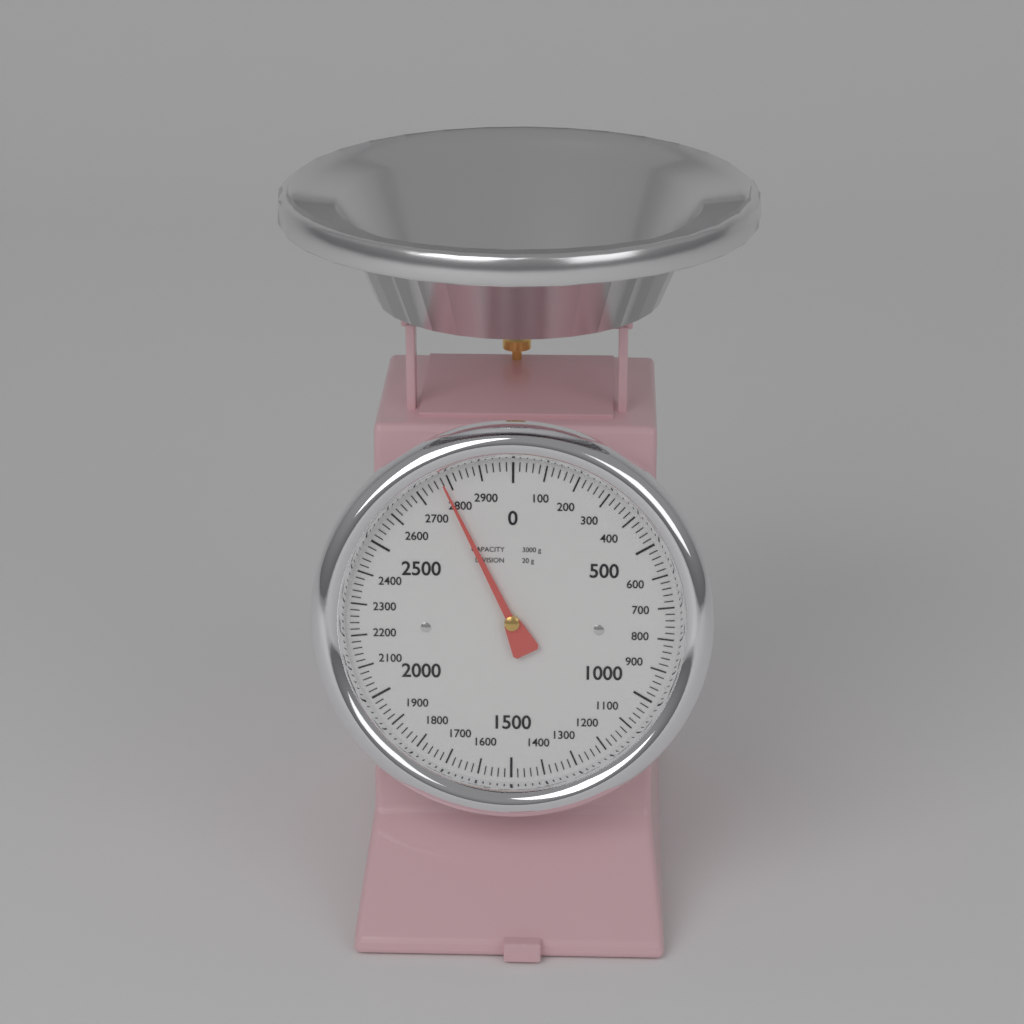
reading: 2780 g
